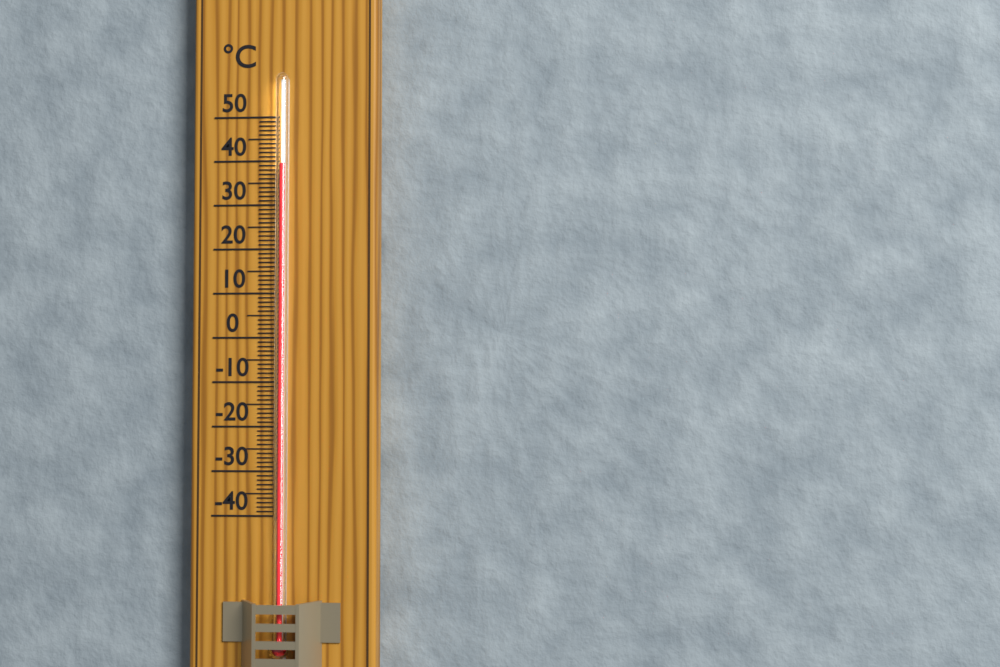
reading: 39 °C
